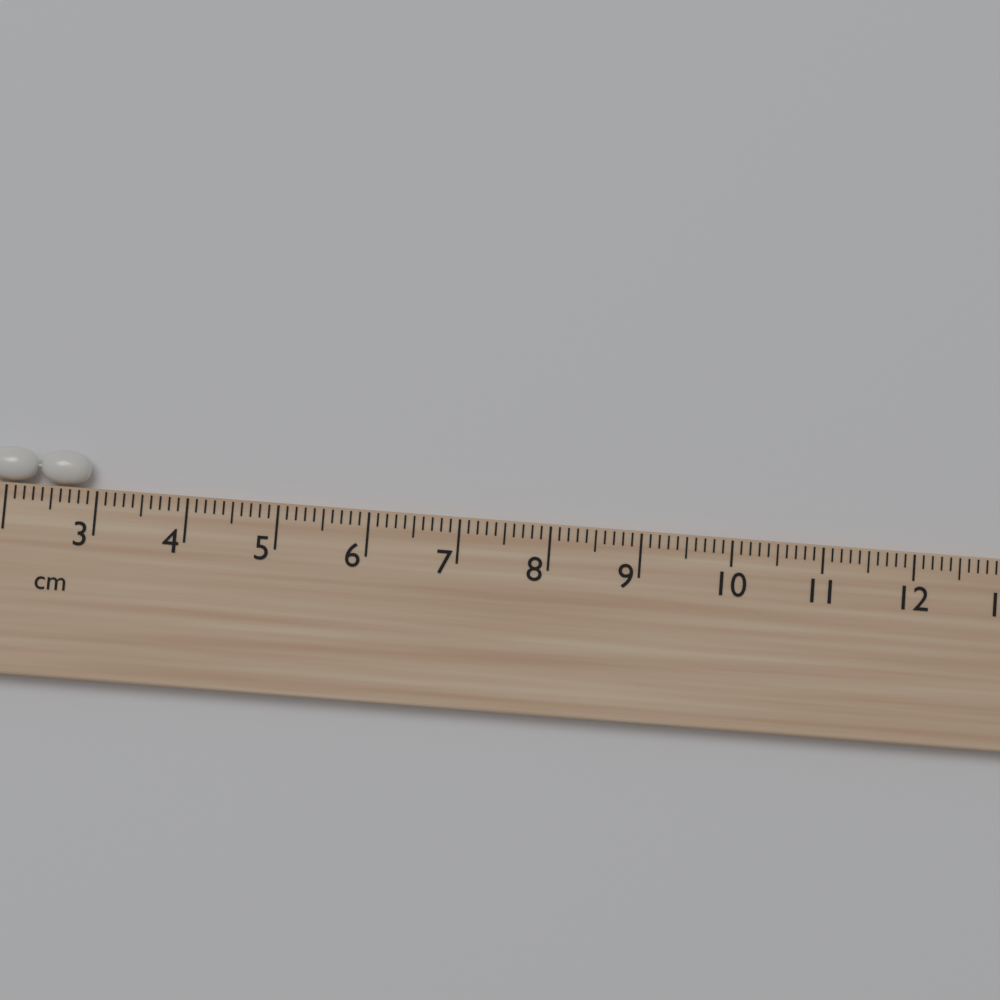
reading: 2.9 cm
